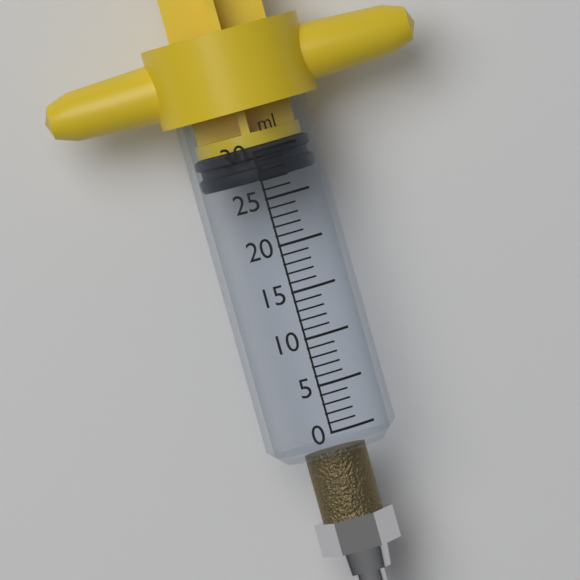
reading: 27 ml
